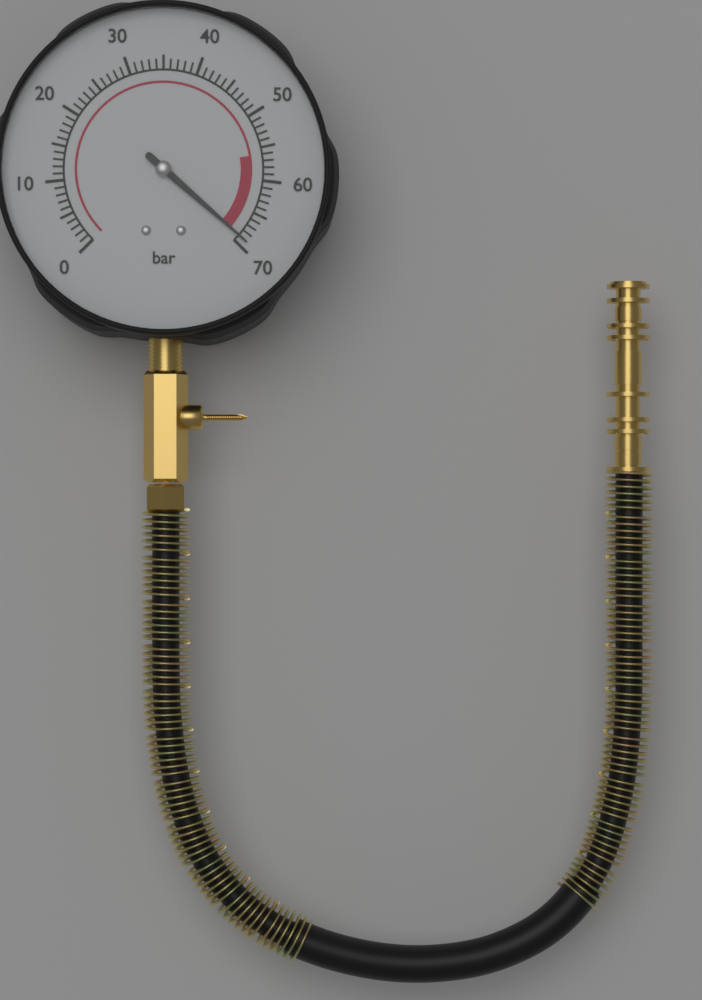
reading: 69 bar
